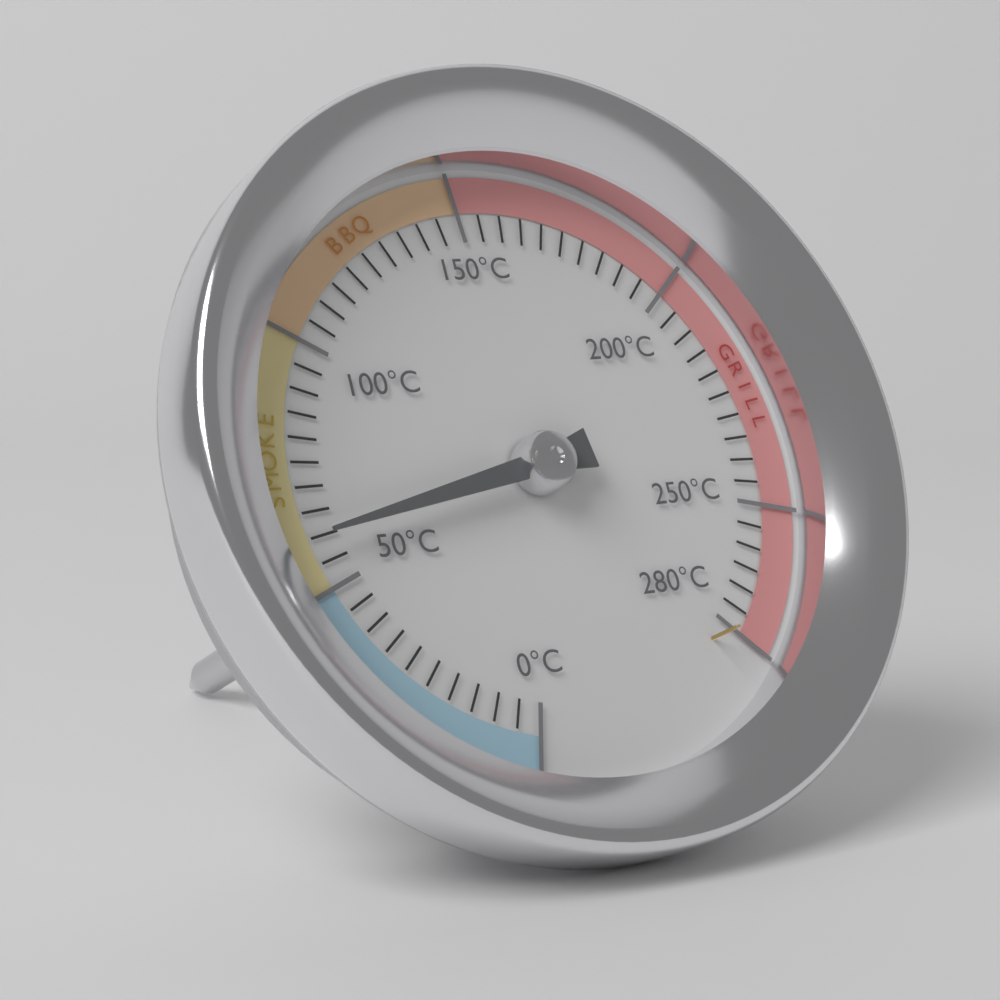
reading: 60 °C
